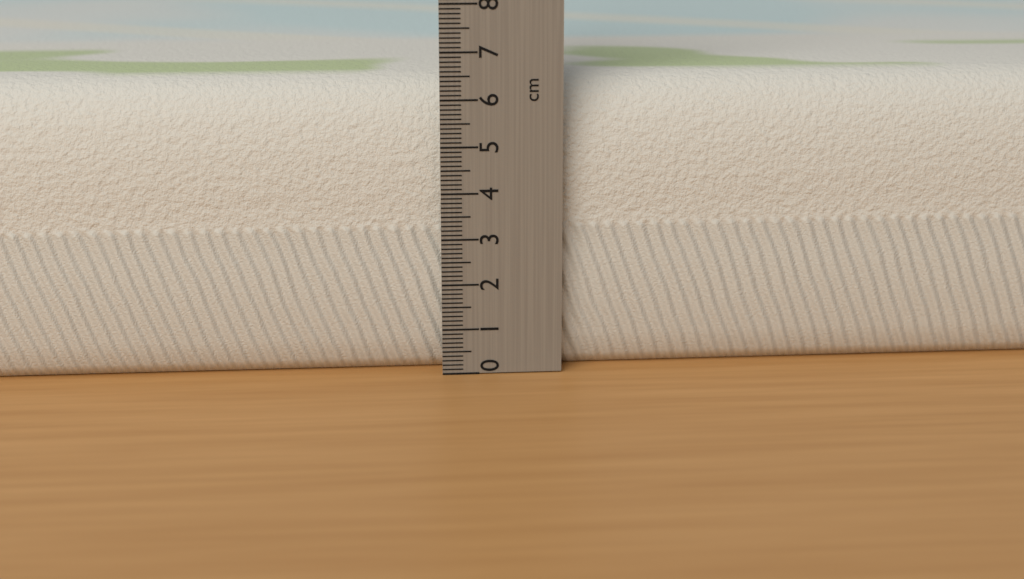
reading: 6.4 cm
